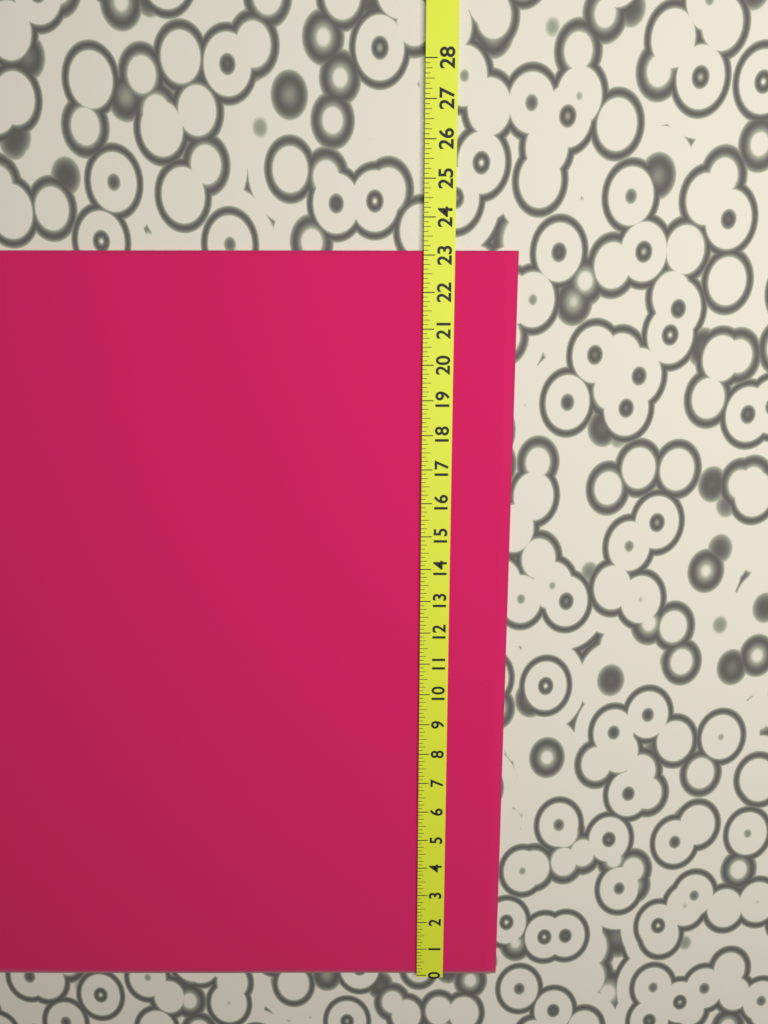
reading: 23.125 (no unit)
